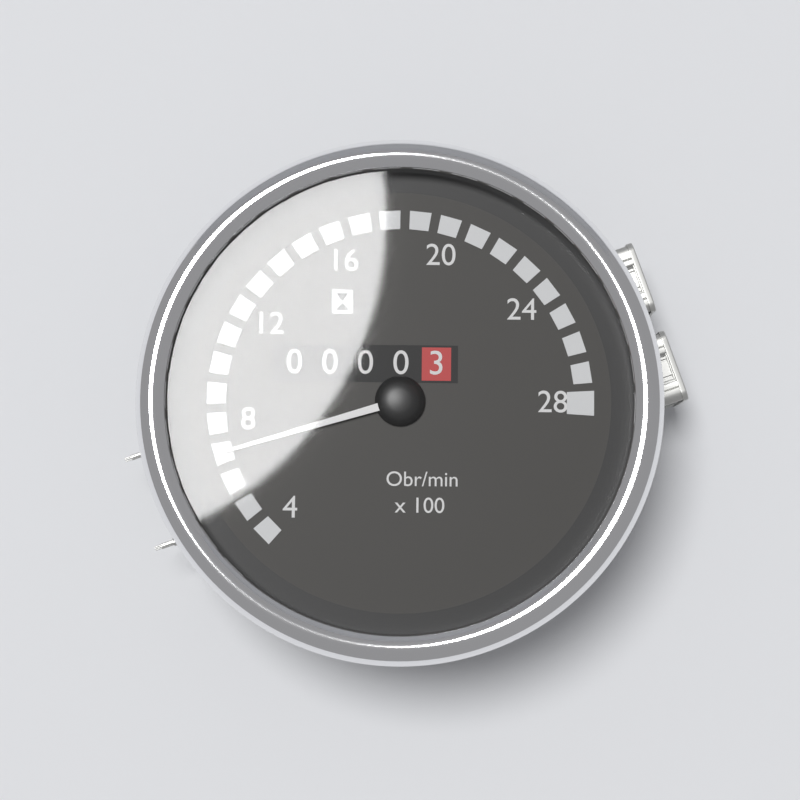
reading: 7 Obr/min x100
